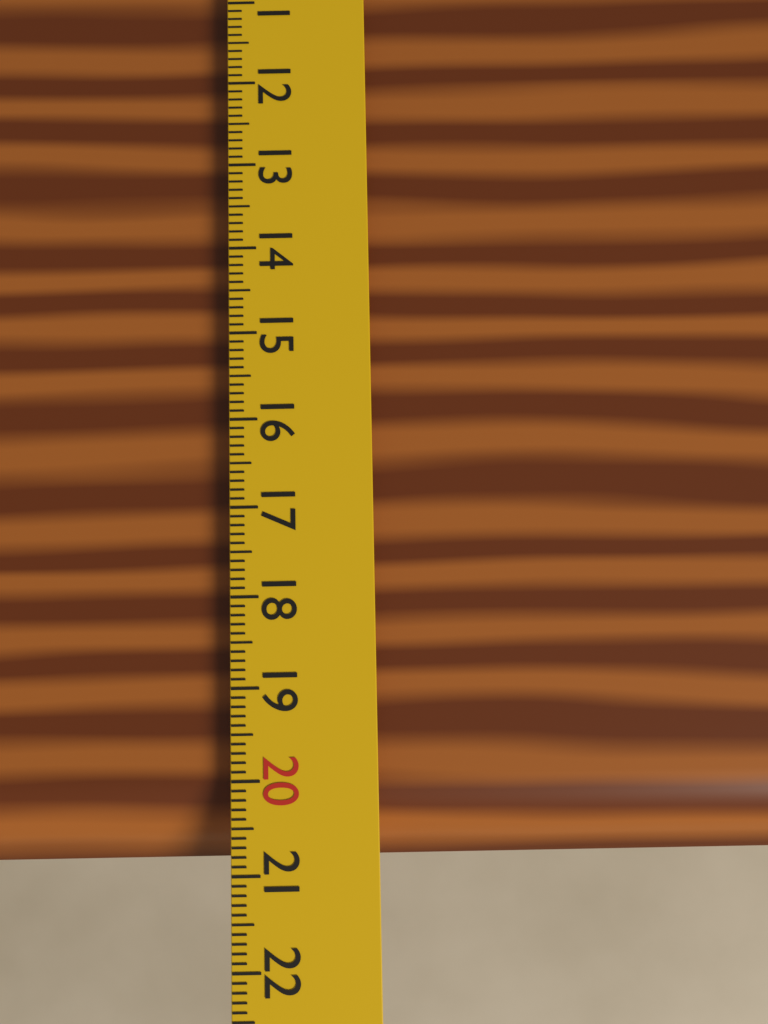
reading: 20.9 cm
